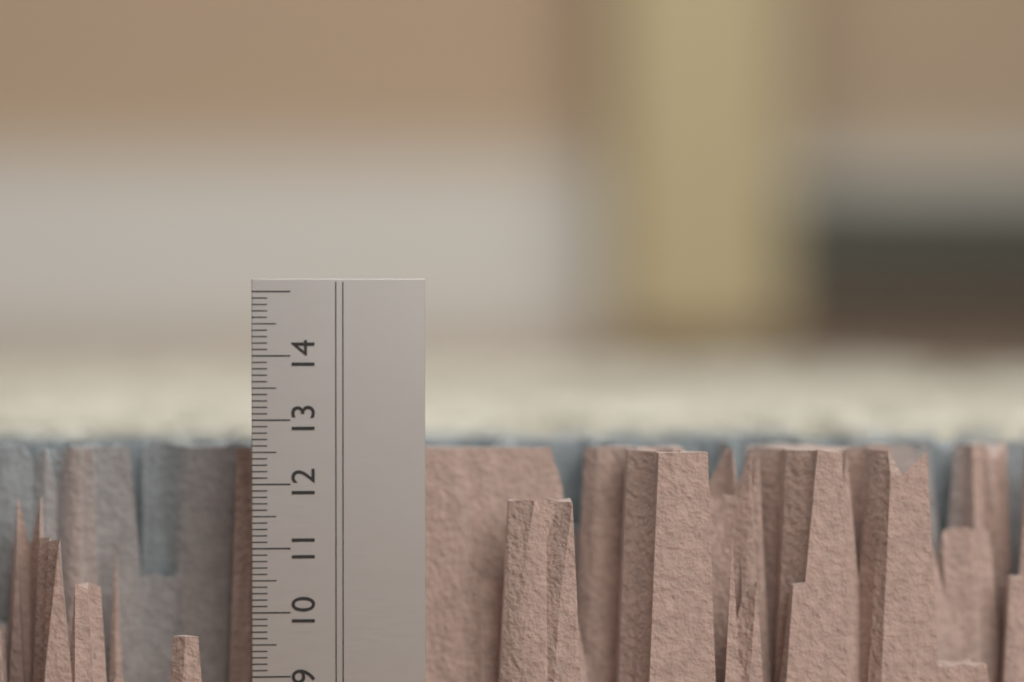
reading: 12.5 cm
